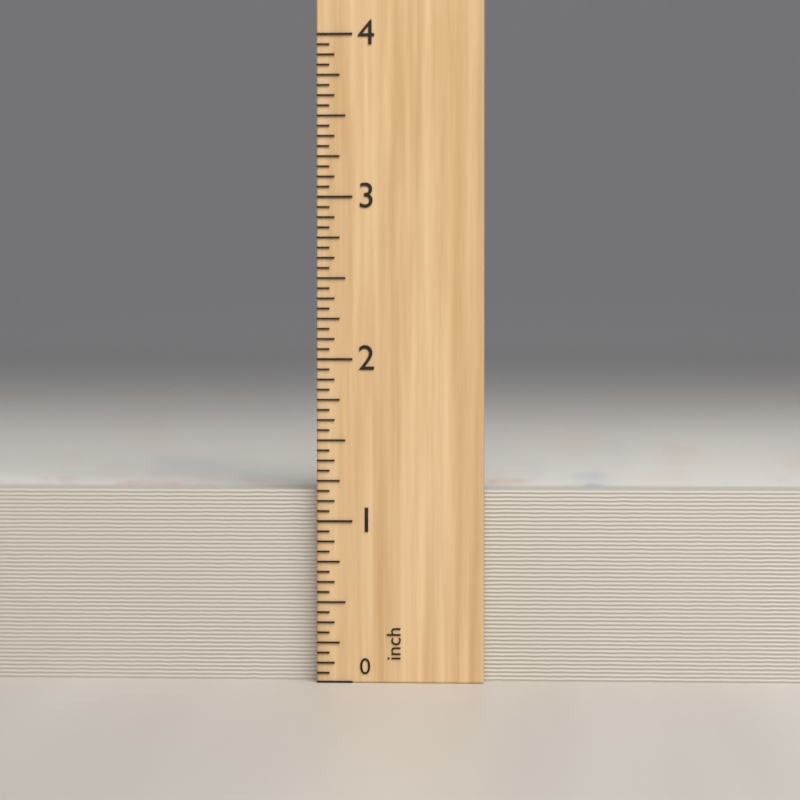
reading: 1.1875 inch
